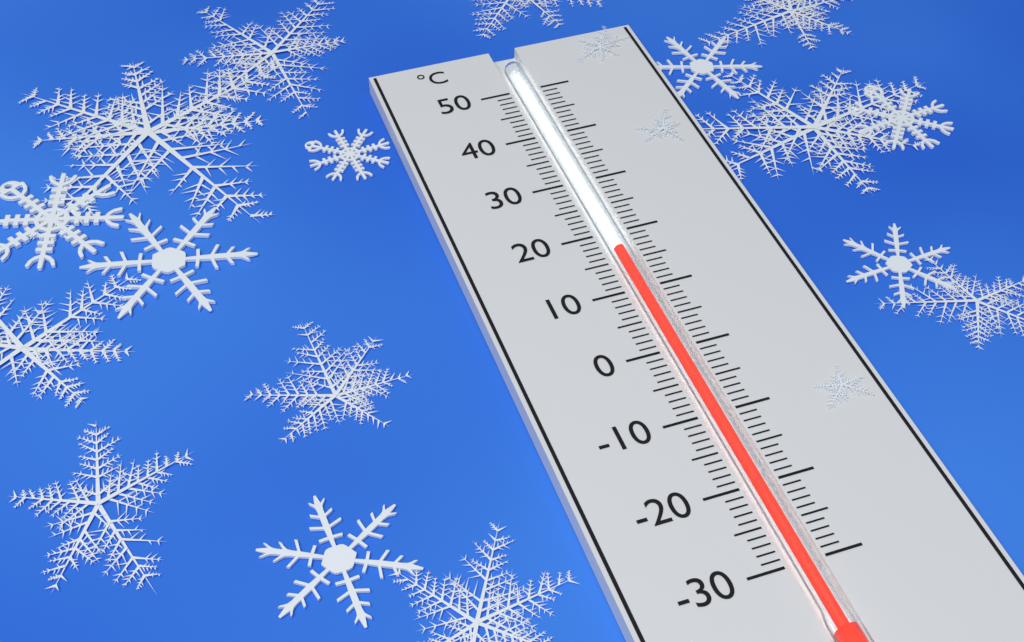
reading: 17 °C
